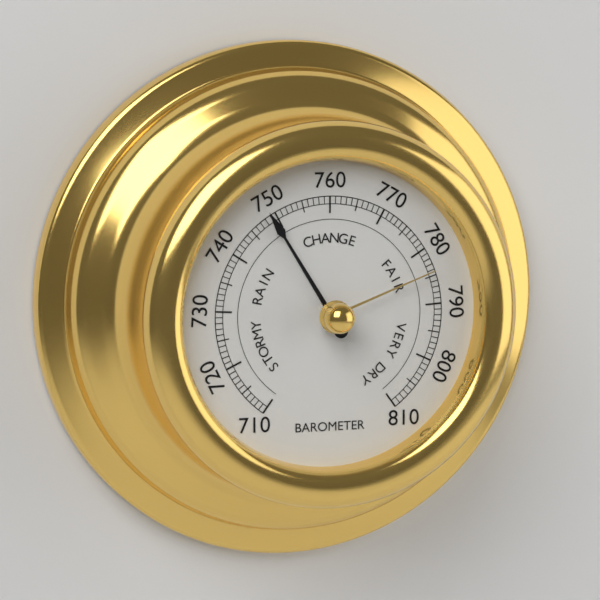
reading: 749 (no unit)
